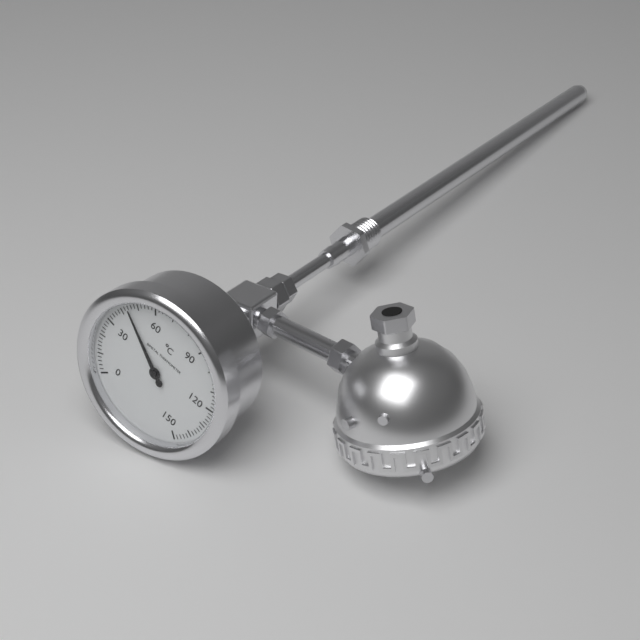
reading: 44 °C
